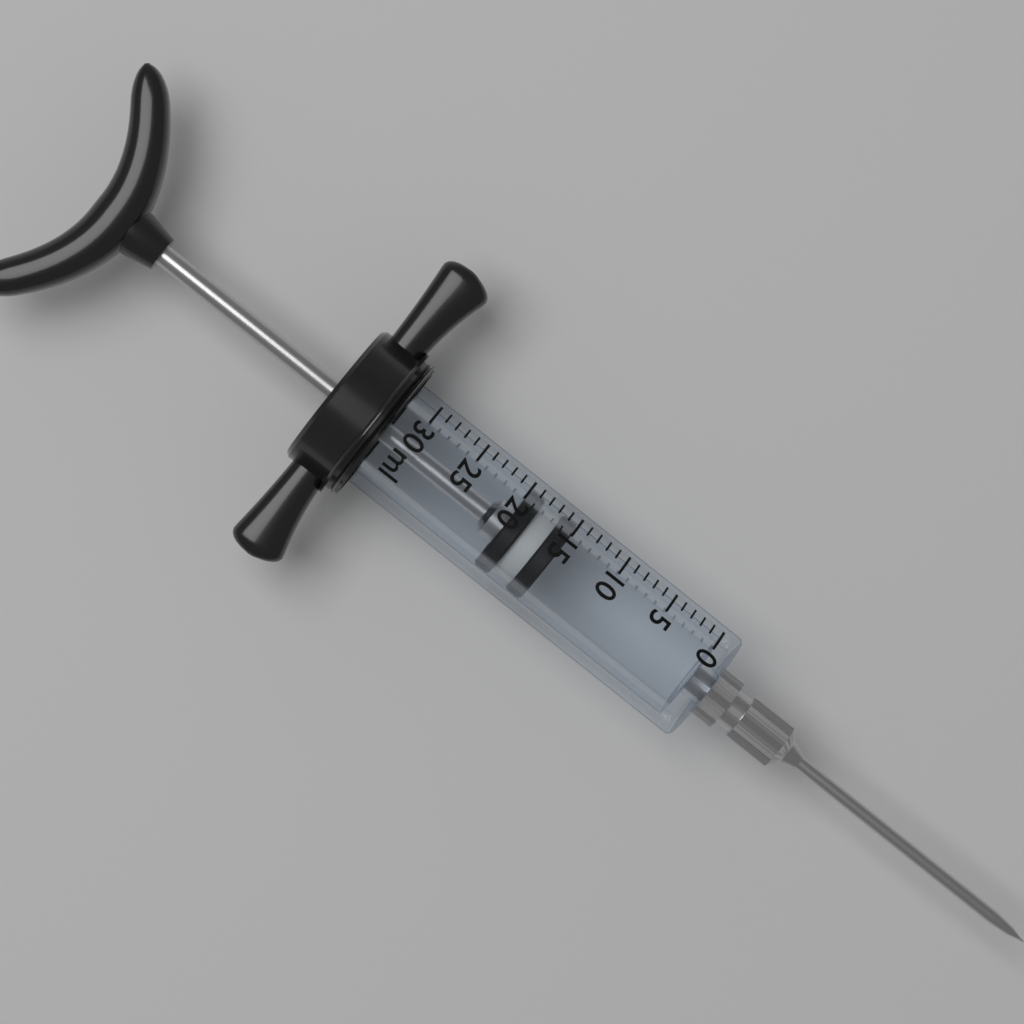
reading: 15 ml
